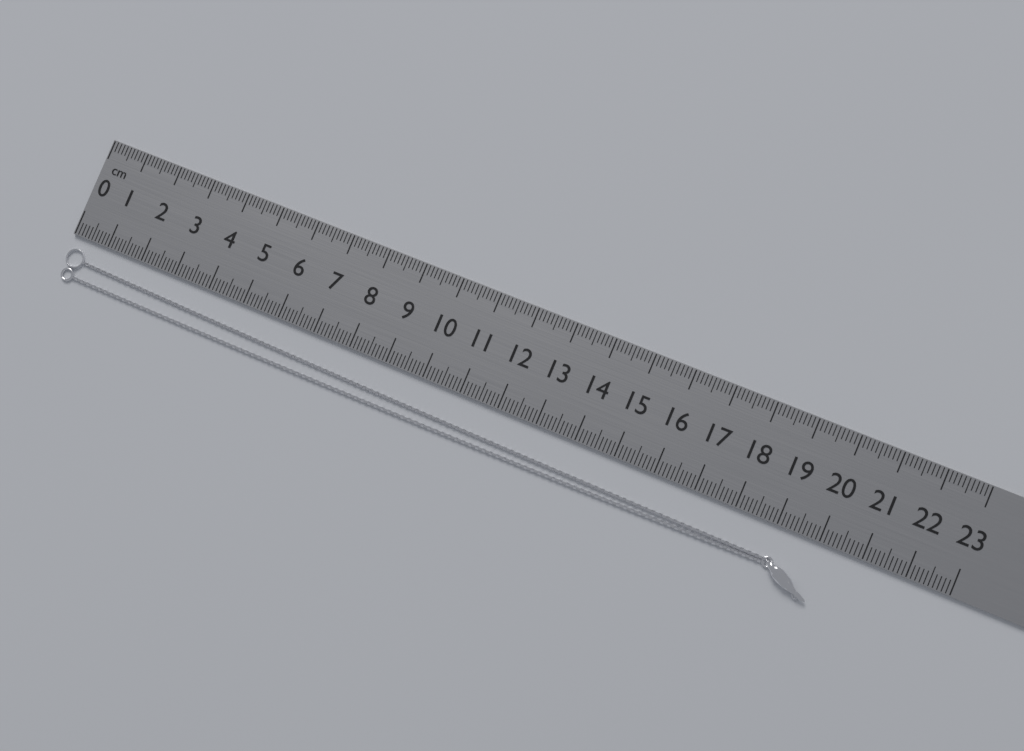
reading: 20.2 cm
